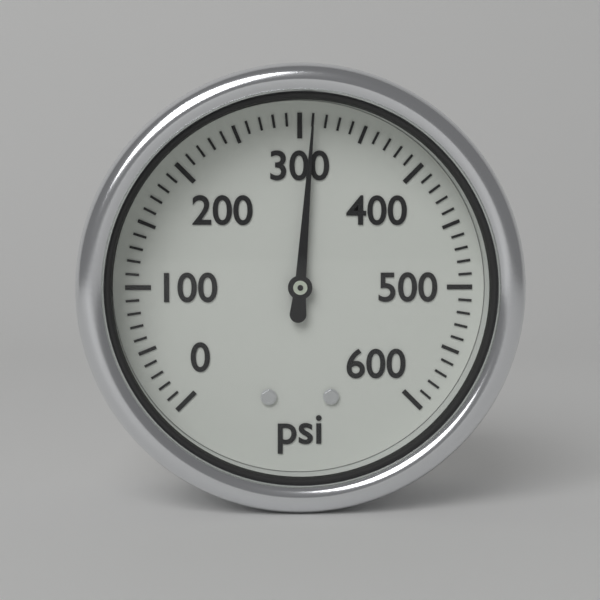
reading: 310 psi
